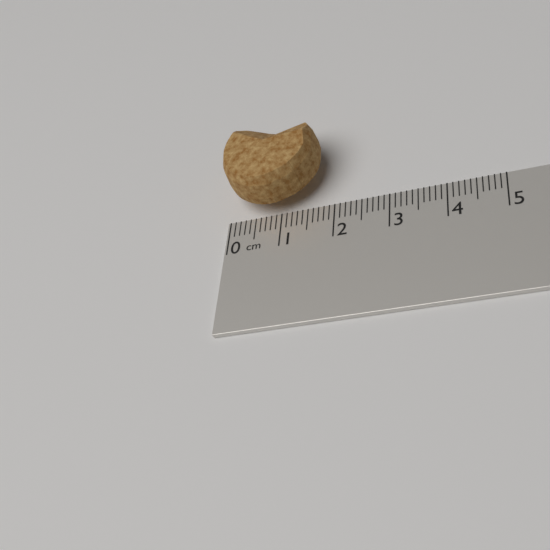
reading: 1.8 cm
